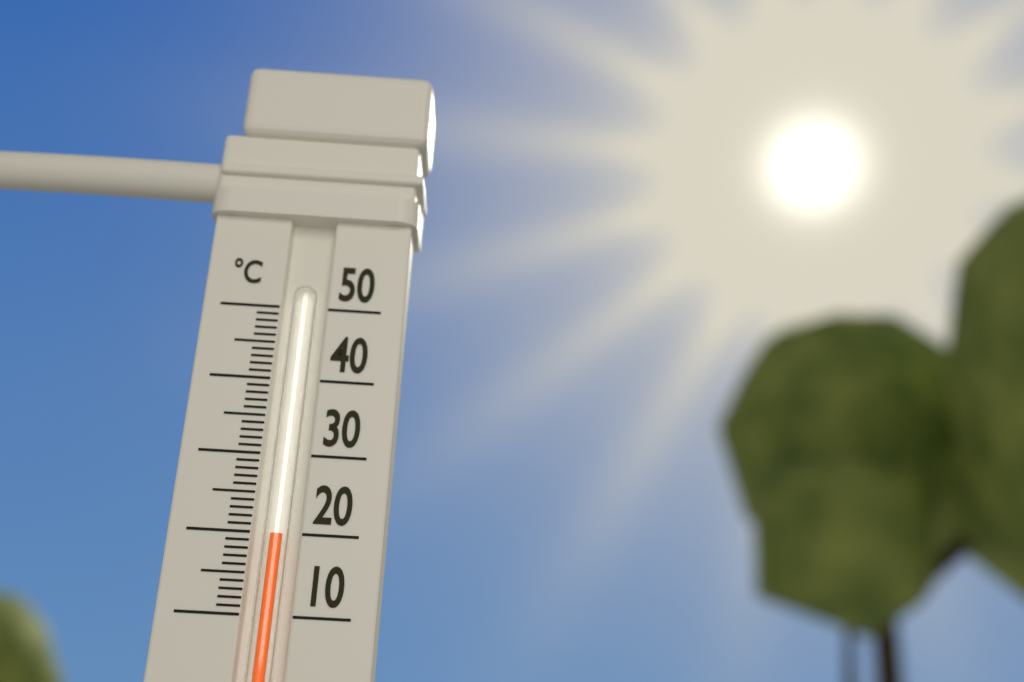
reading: 20 °C
